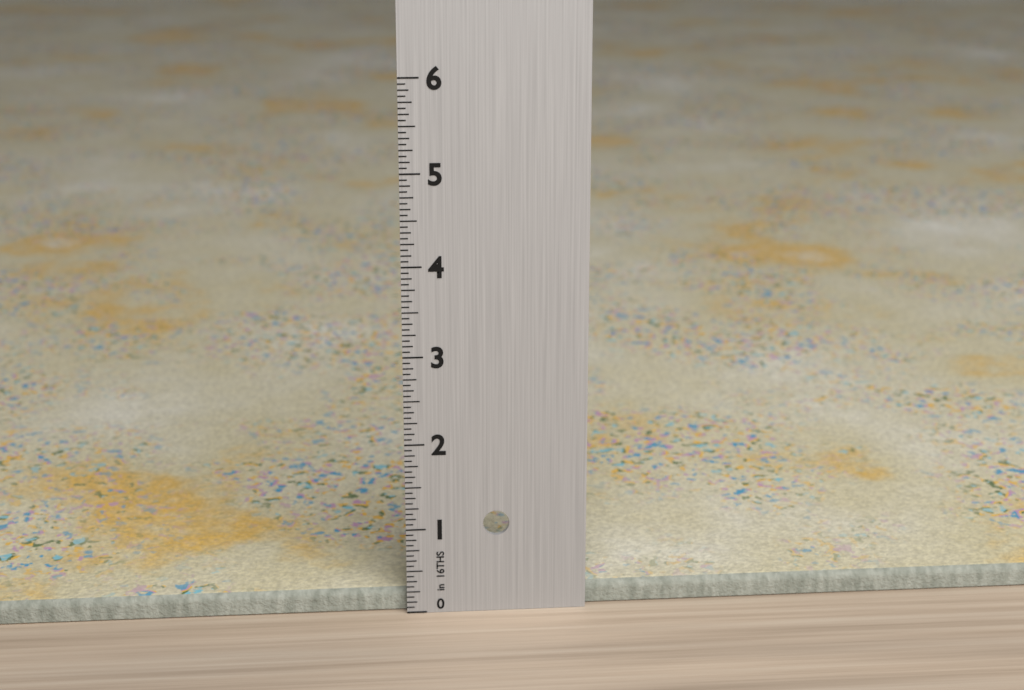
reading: 0.2500 in
